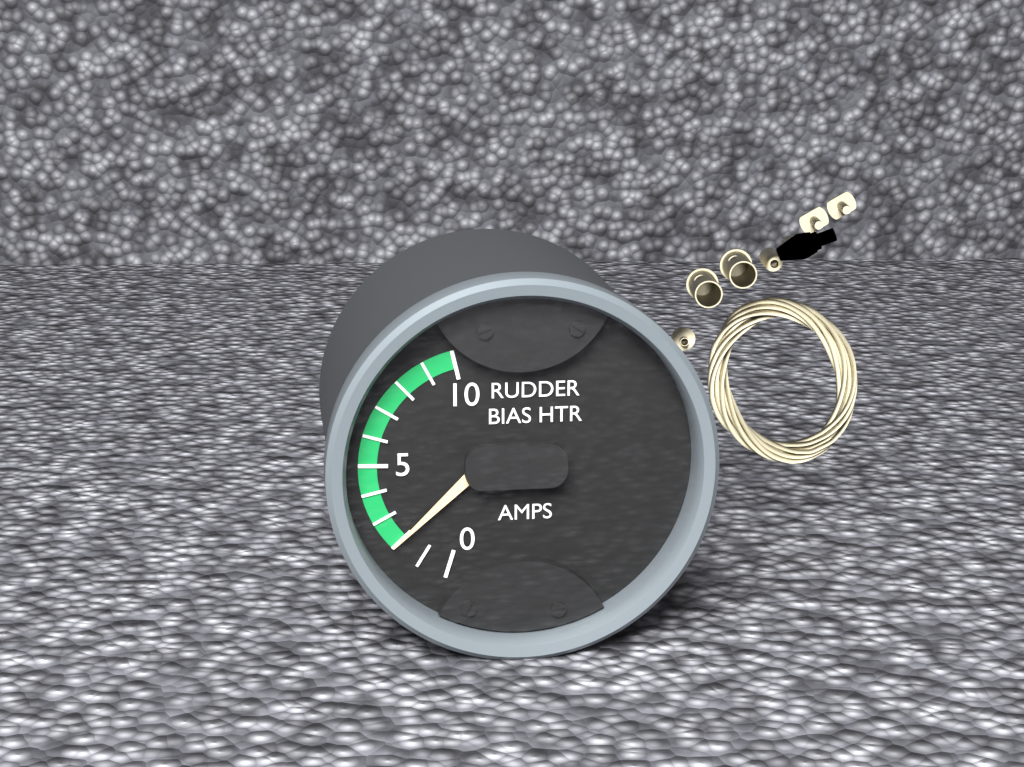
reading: 2 AMPS
